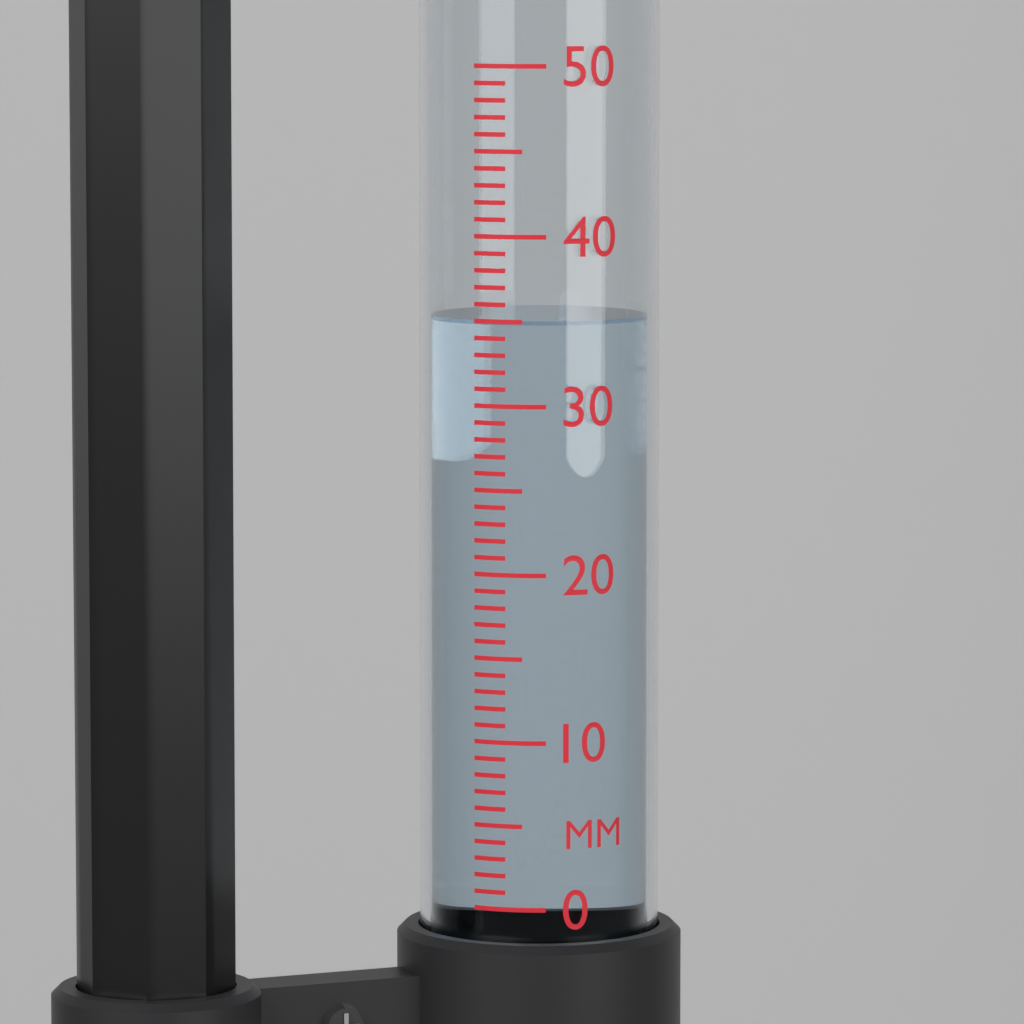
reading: 35 mm
